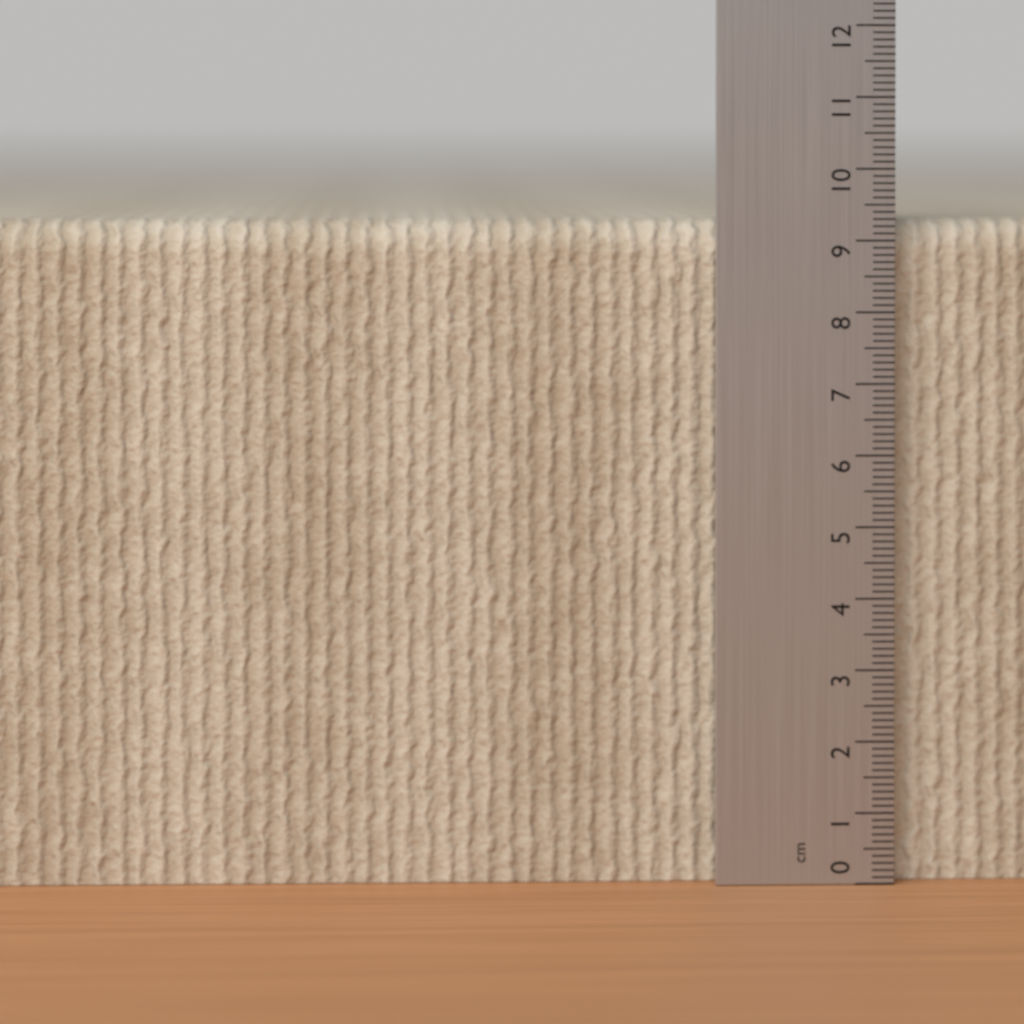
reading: 9.3 cm
